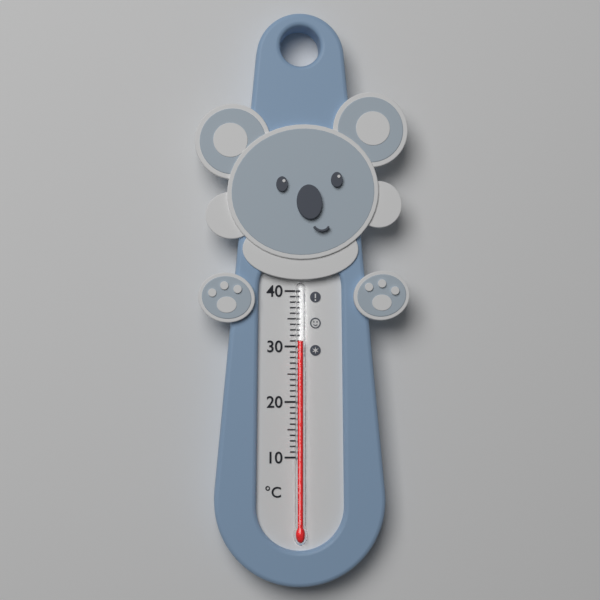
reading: 31 °C
